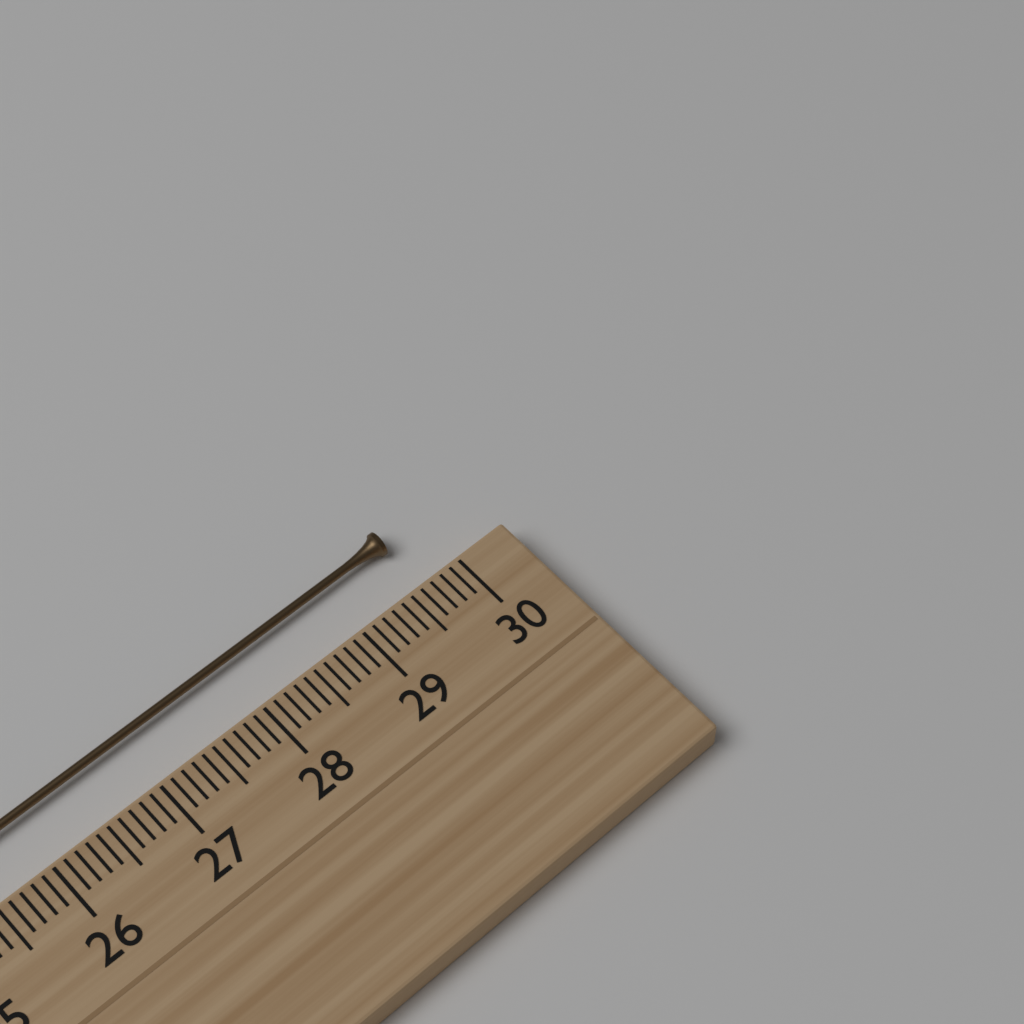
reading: 29.7 cm
